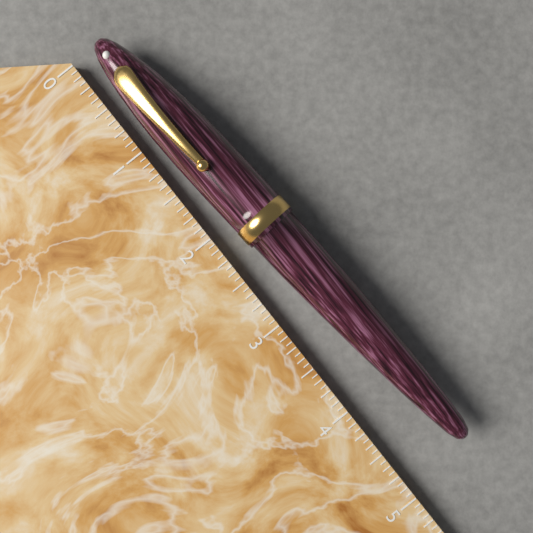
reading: 4.8125 (no unit)
